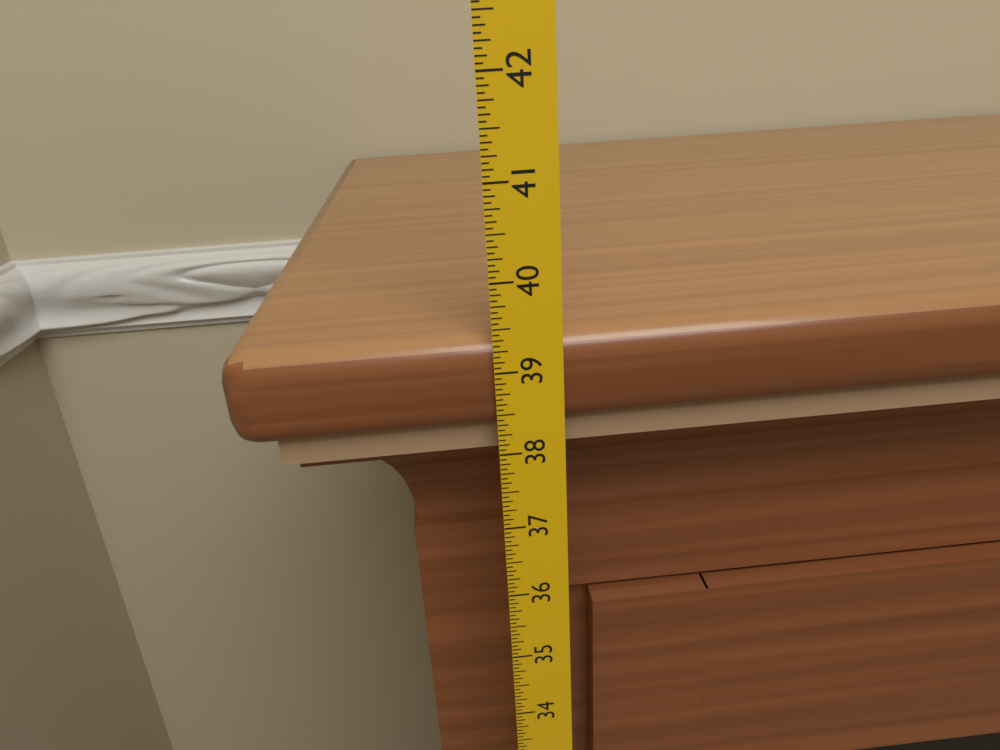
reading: 39.3750 in
